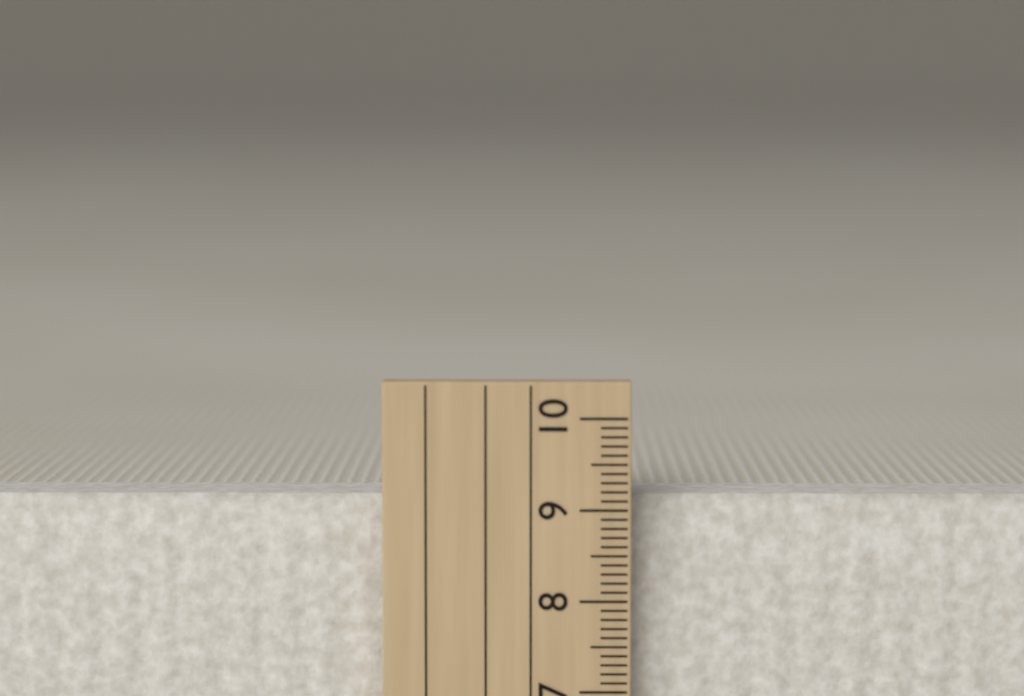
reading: 9.1 cm
